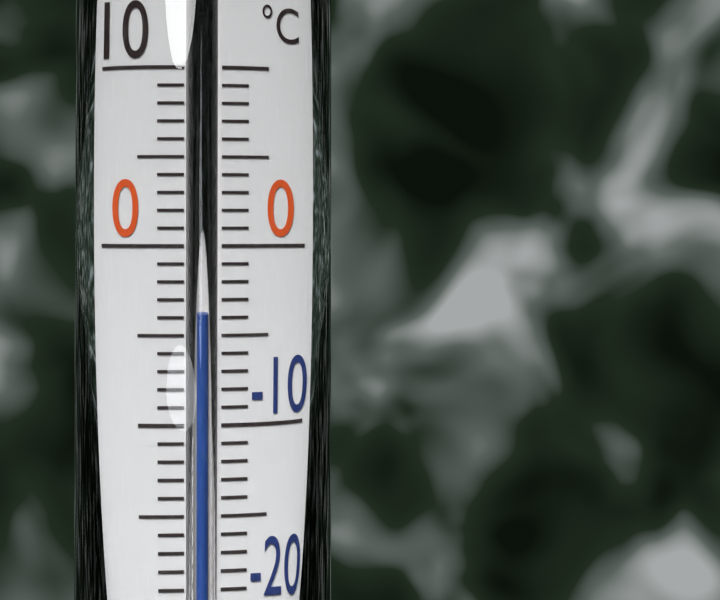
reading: -4 °C
